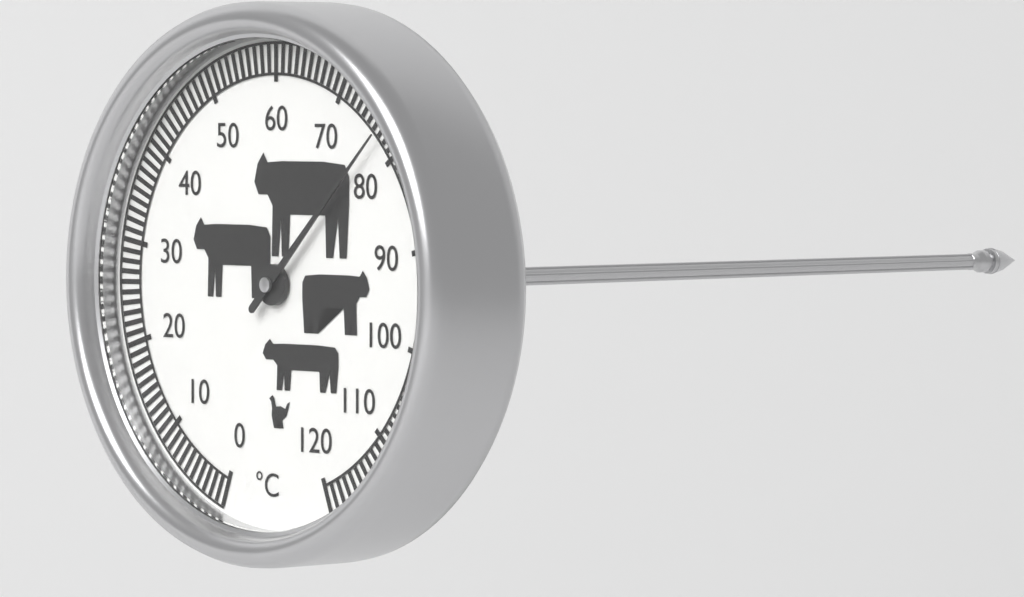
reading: 77 °C
